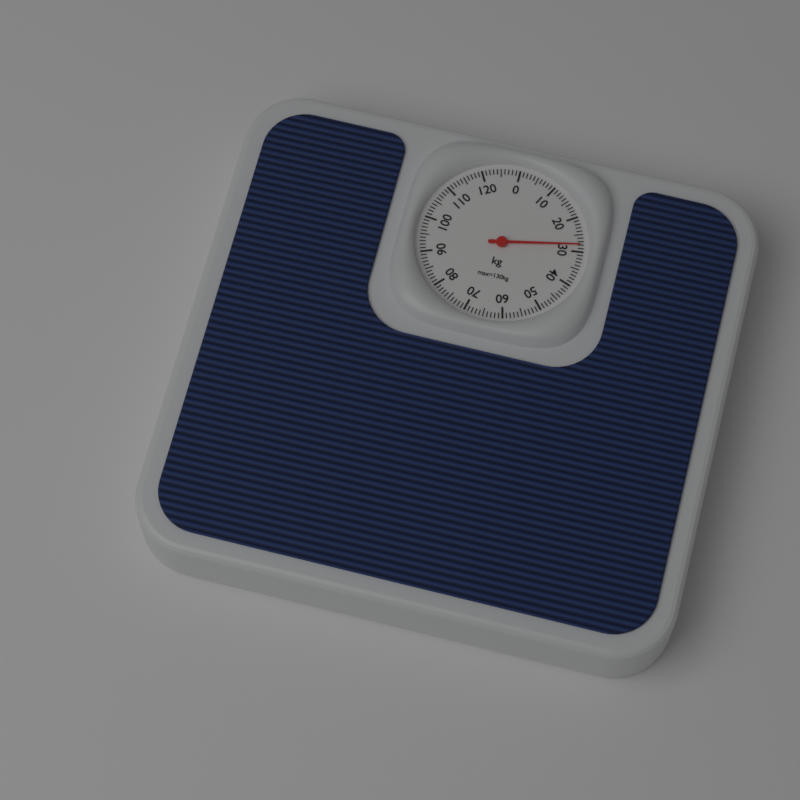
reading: 28 kg
